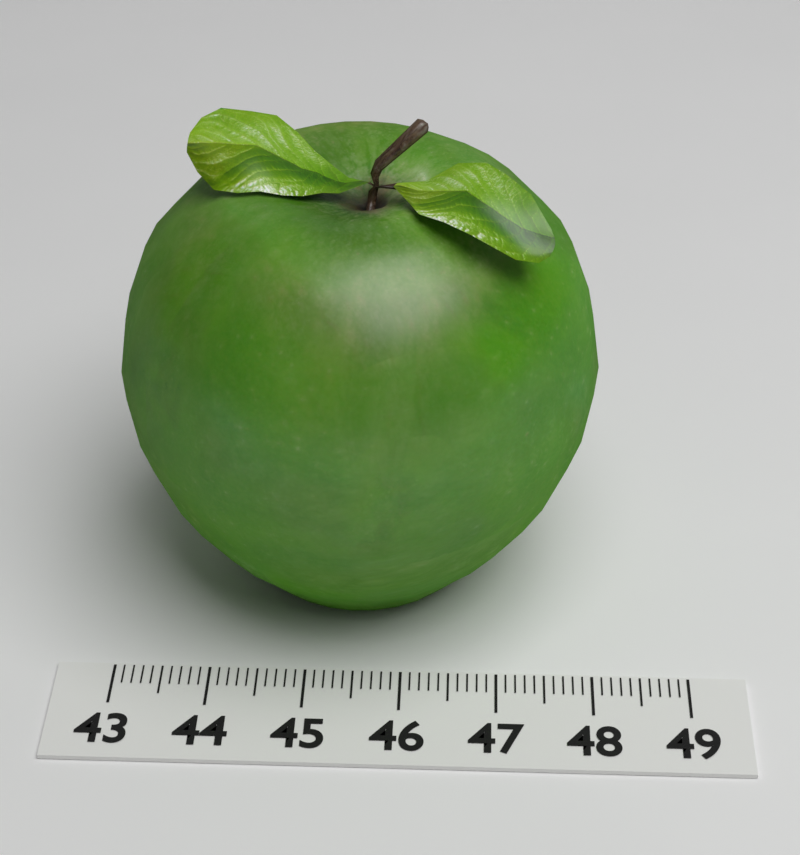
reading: 48.0 (no unit)
